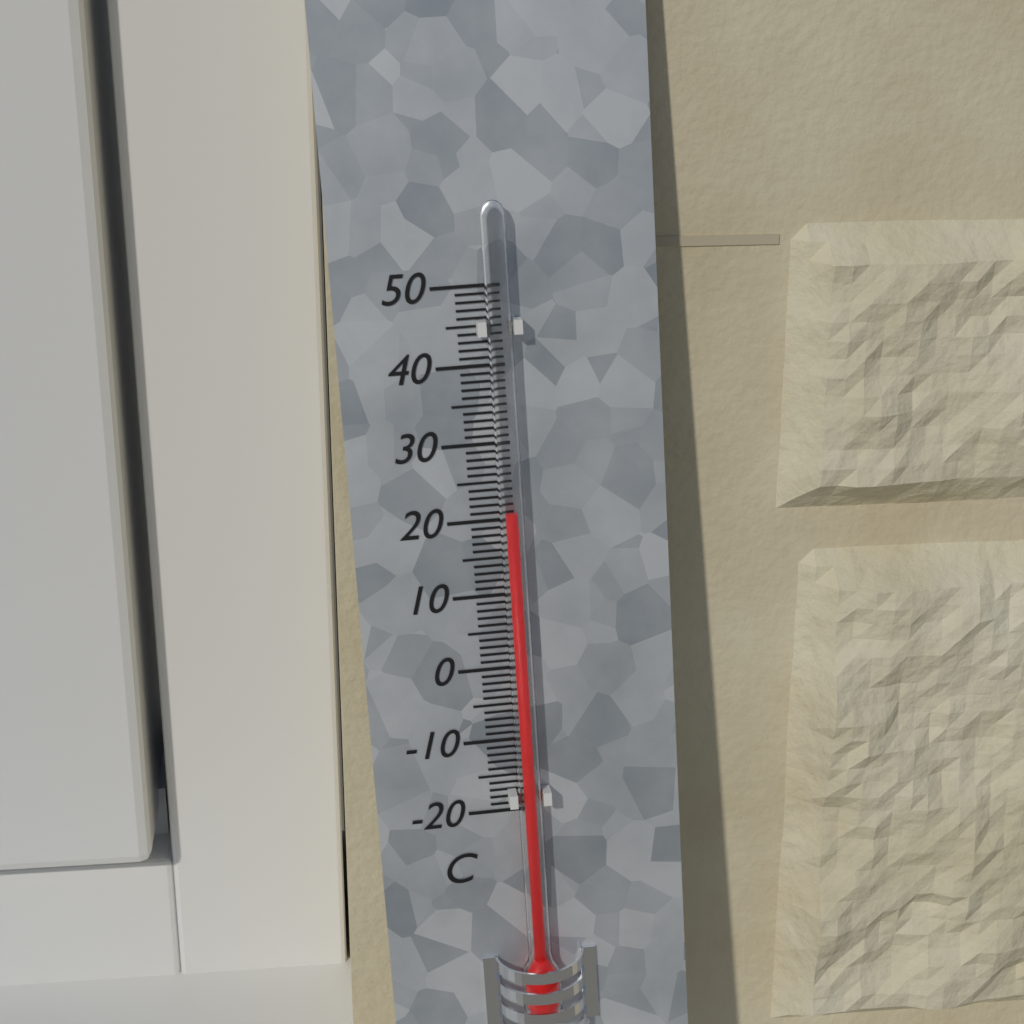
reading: 21 °C
